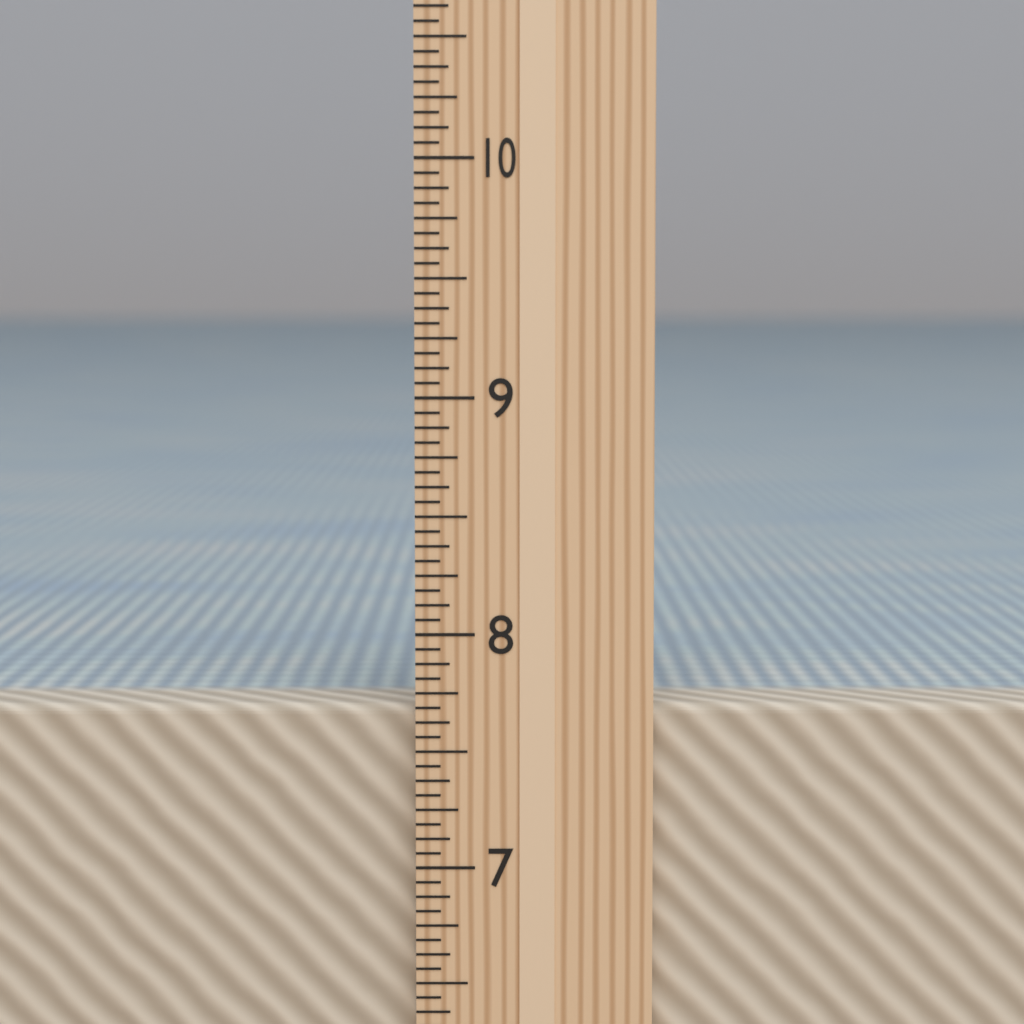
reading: 7.6875 in
